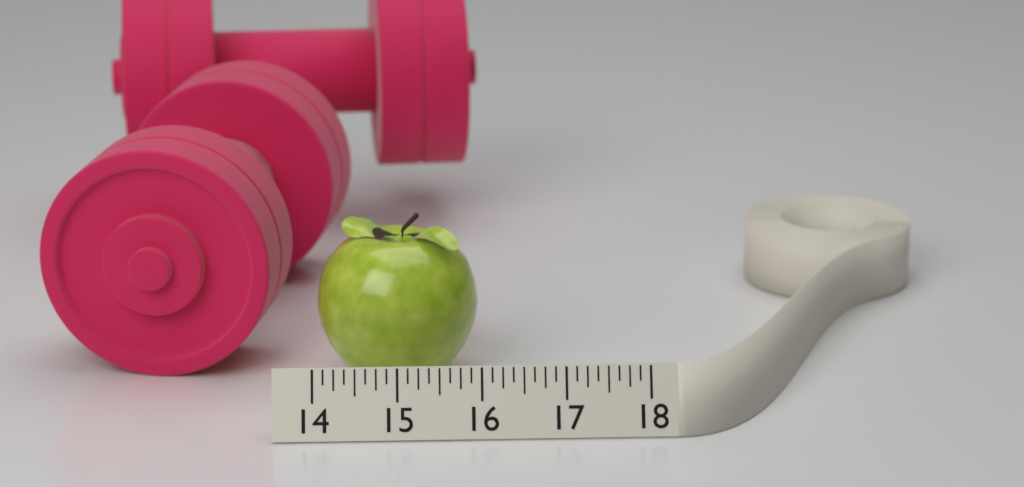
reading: 16.000 (no unit)
